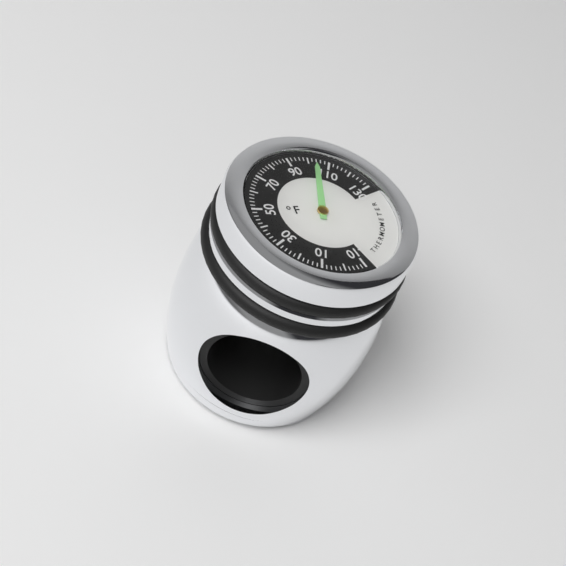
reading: 104 °F
